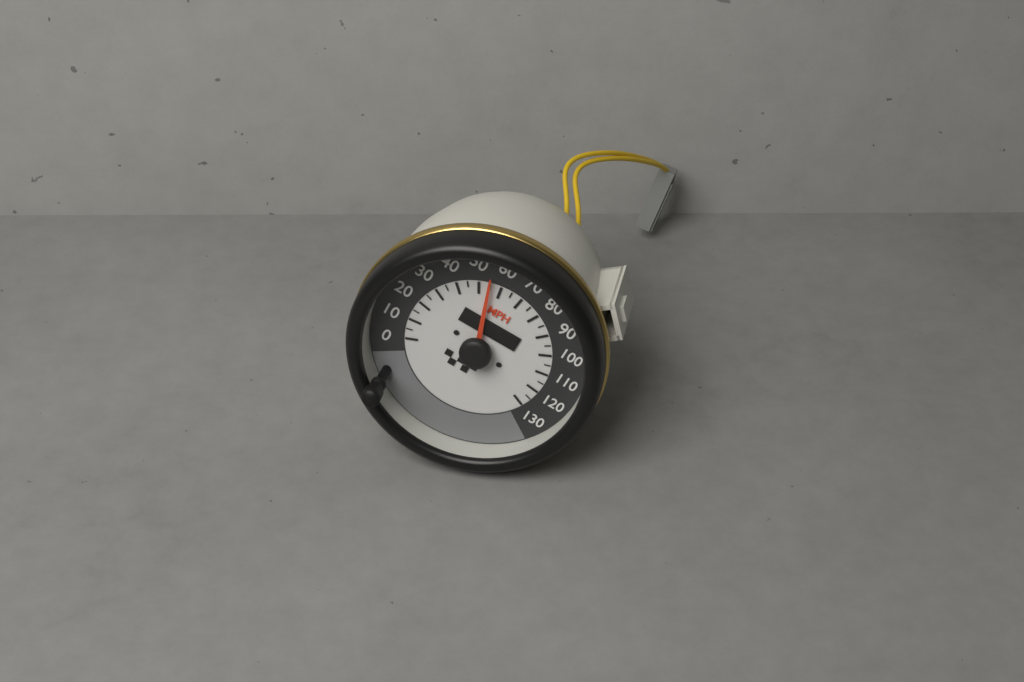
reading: 55 MPH
